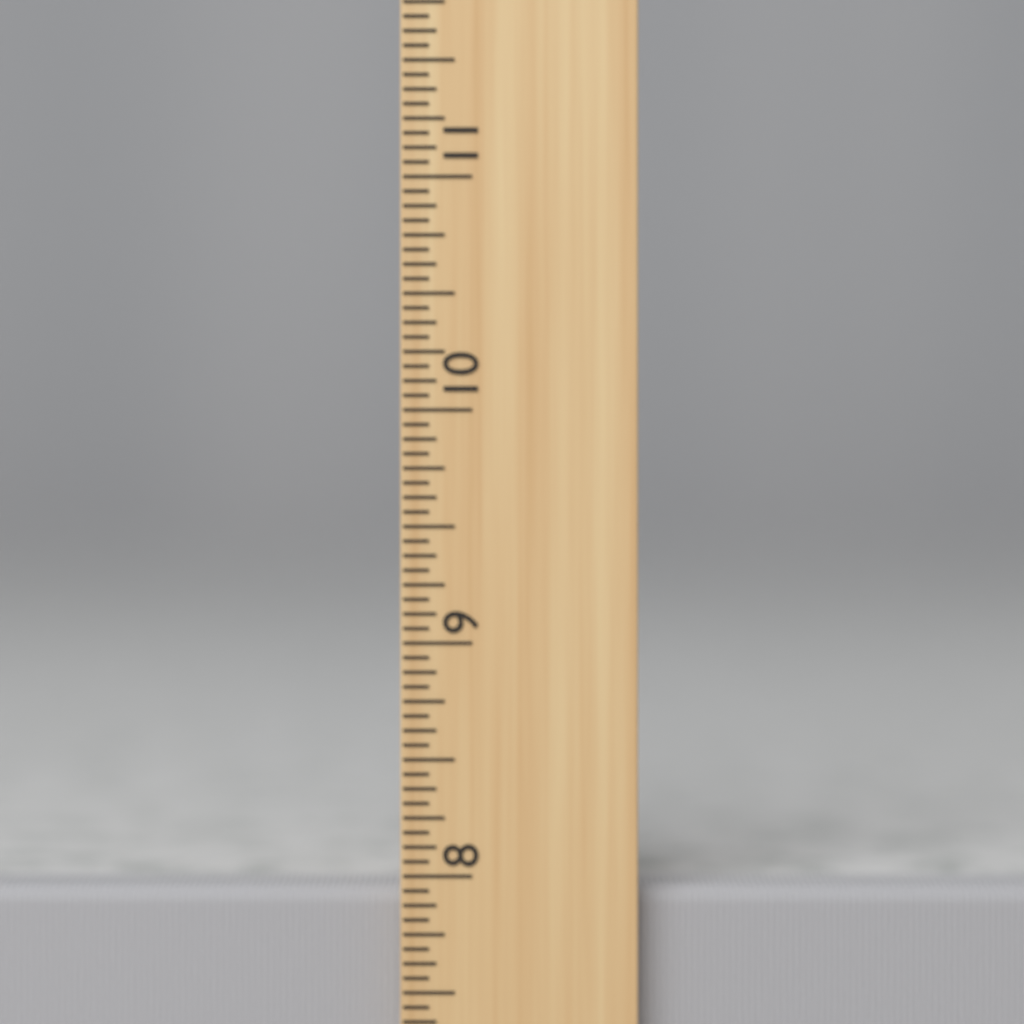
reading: 7.9375 inch
